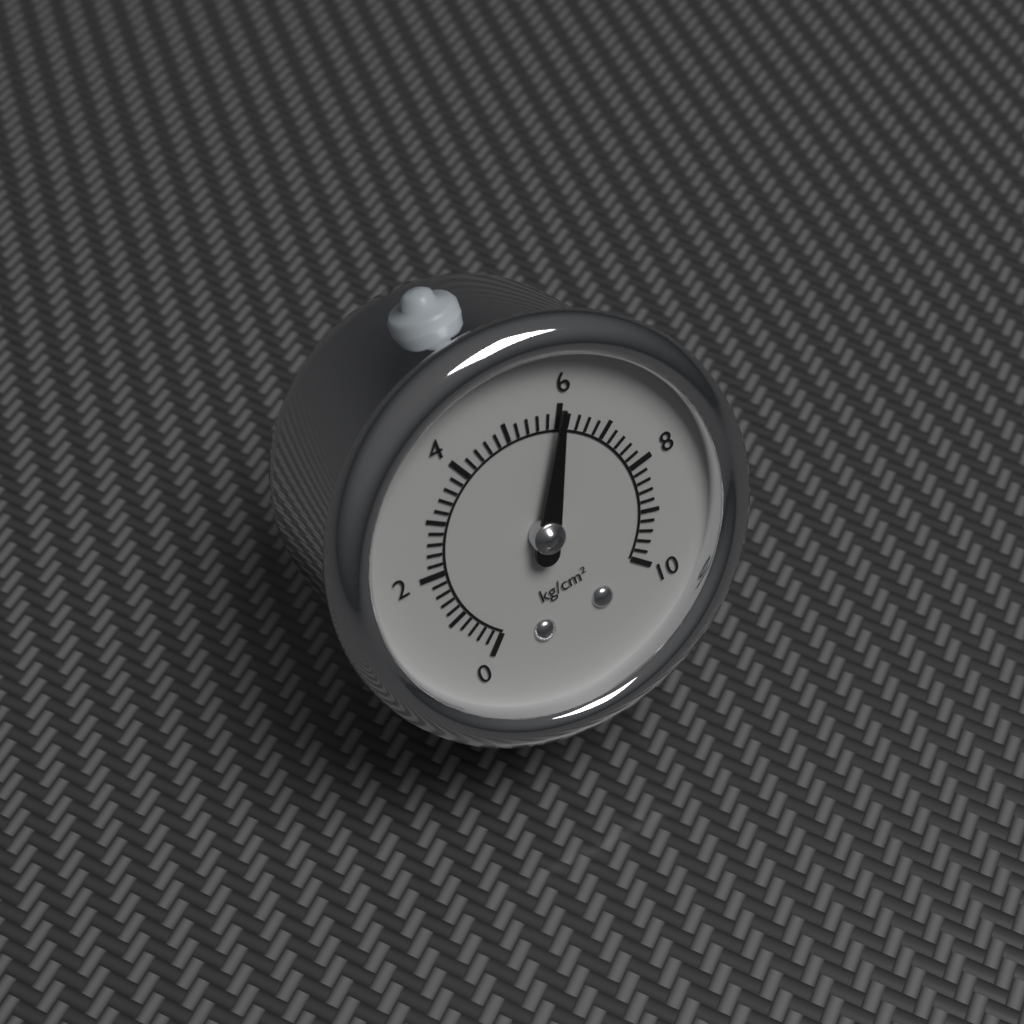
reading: 6.0 kg/cm²
